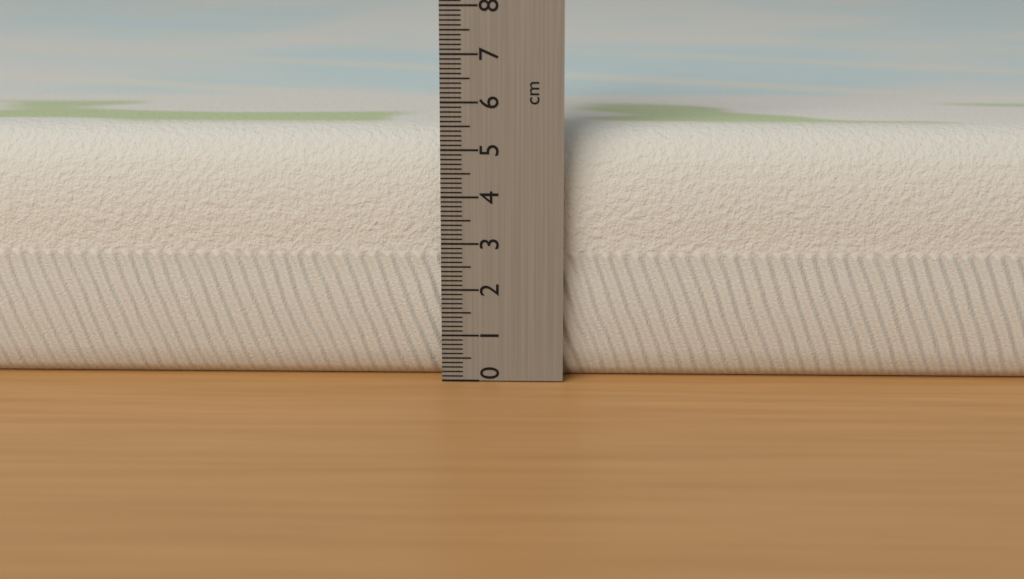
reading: 5.4 cm
